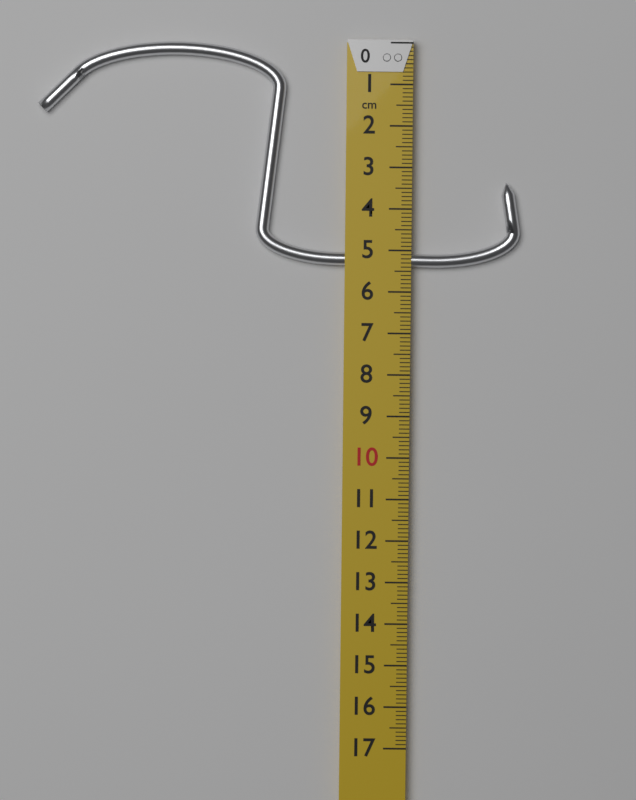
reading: 5.4 cm
